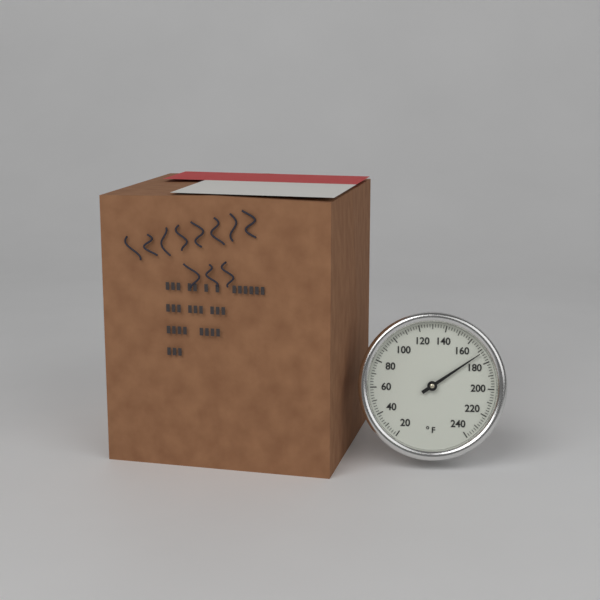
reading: 172 °F
